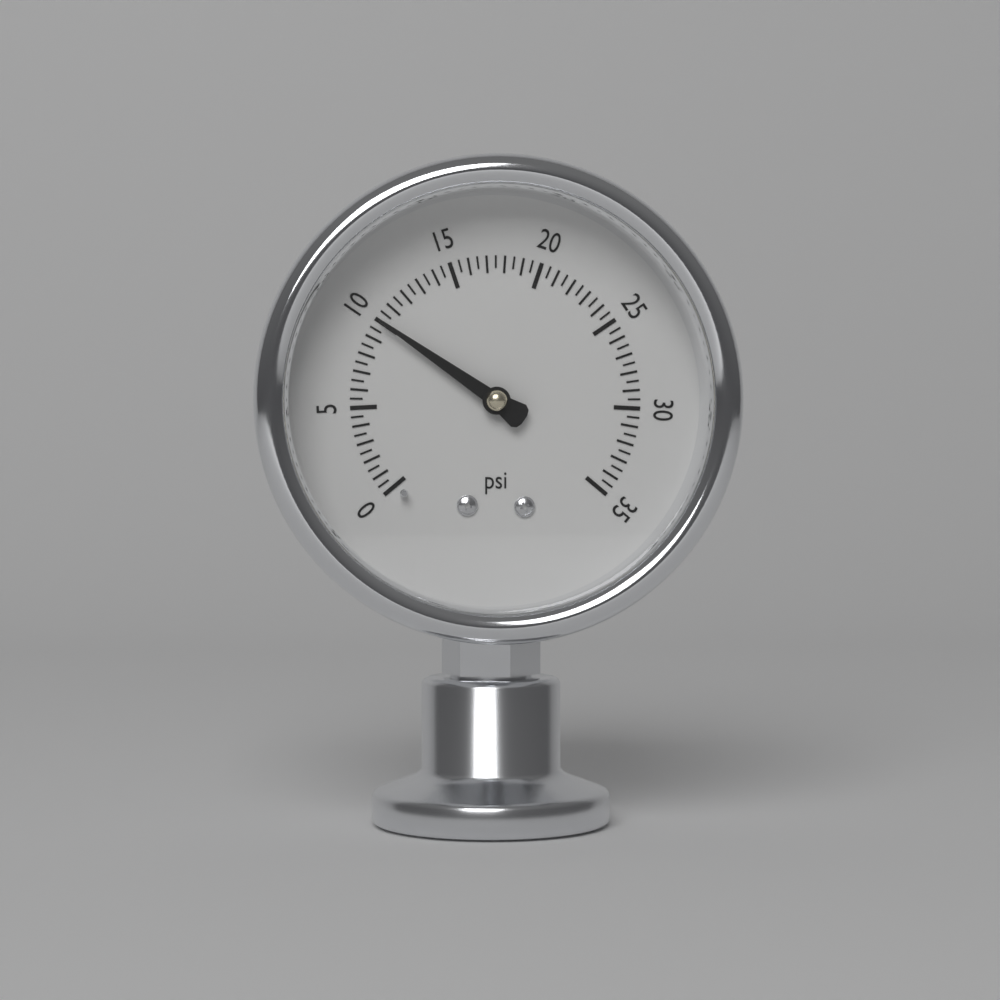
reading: 10.0 psi
